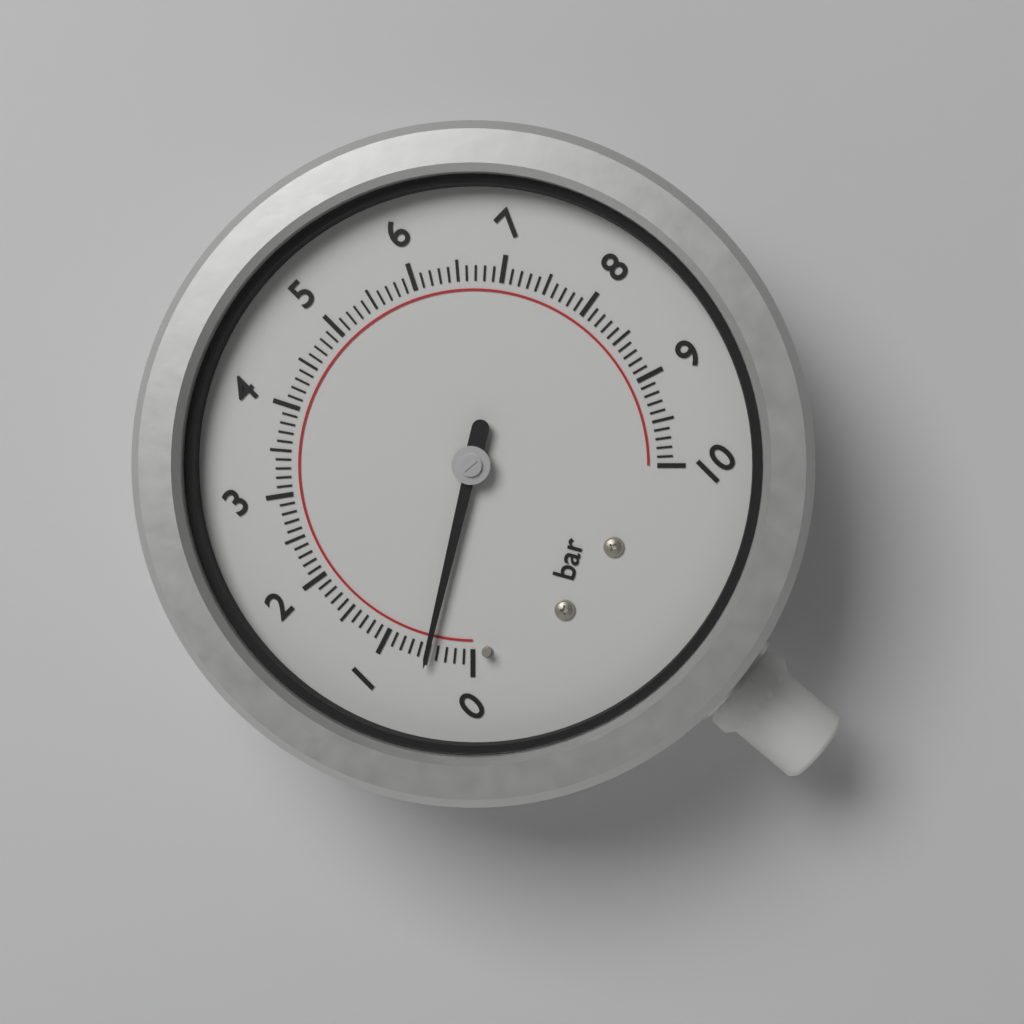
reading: 0.5 bar
